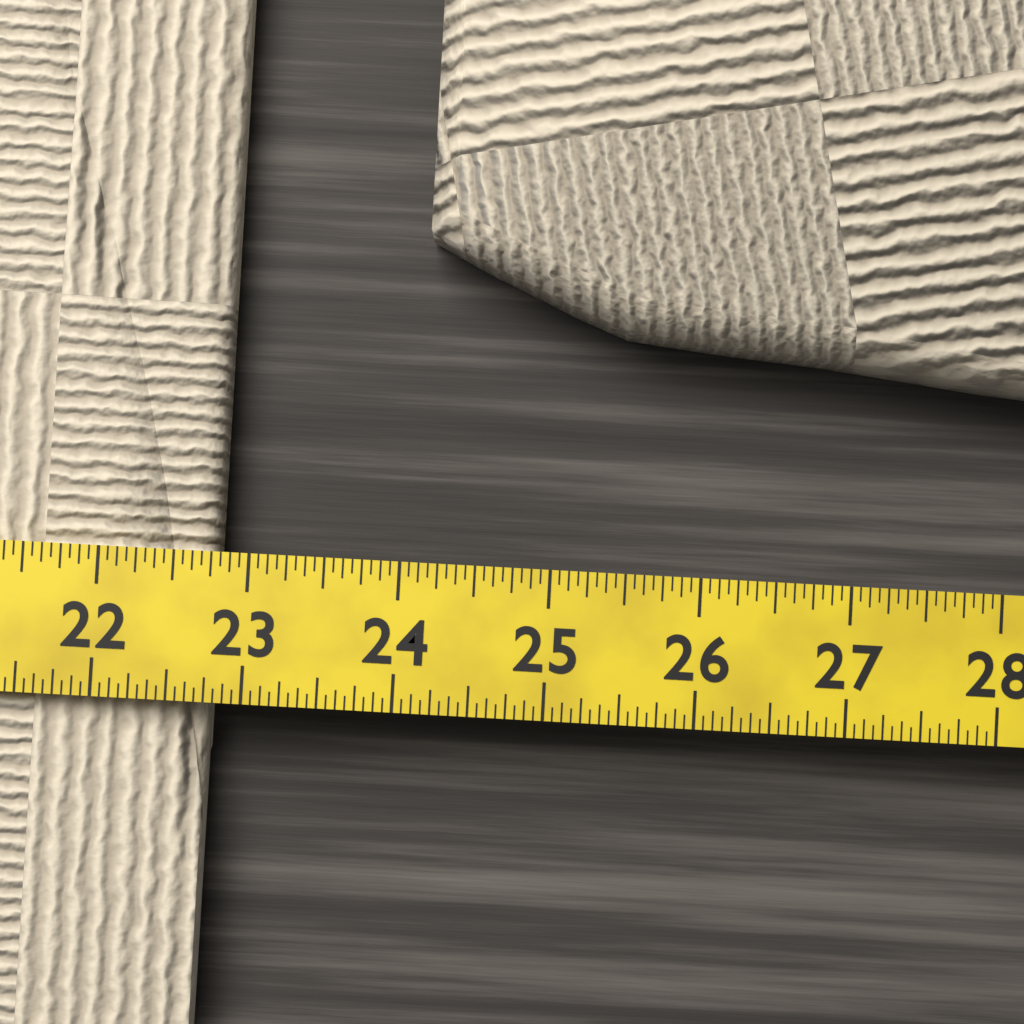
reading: 22.7500 (no unit)
